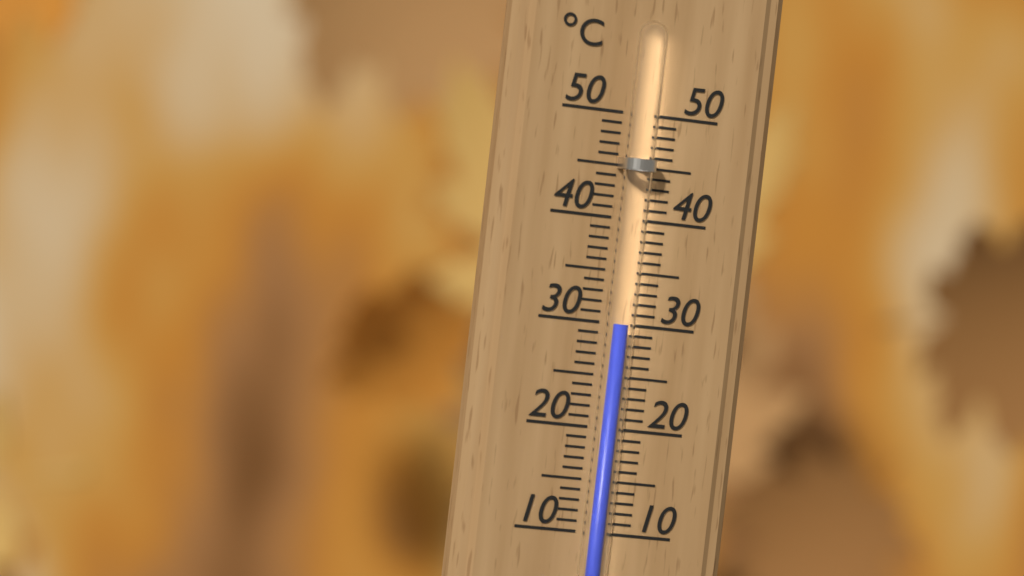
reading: 30 °C
